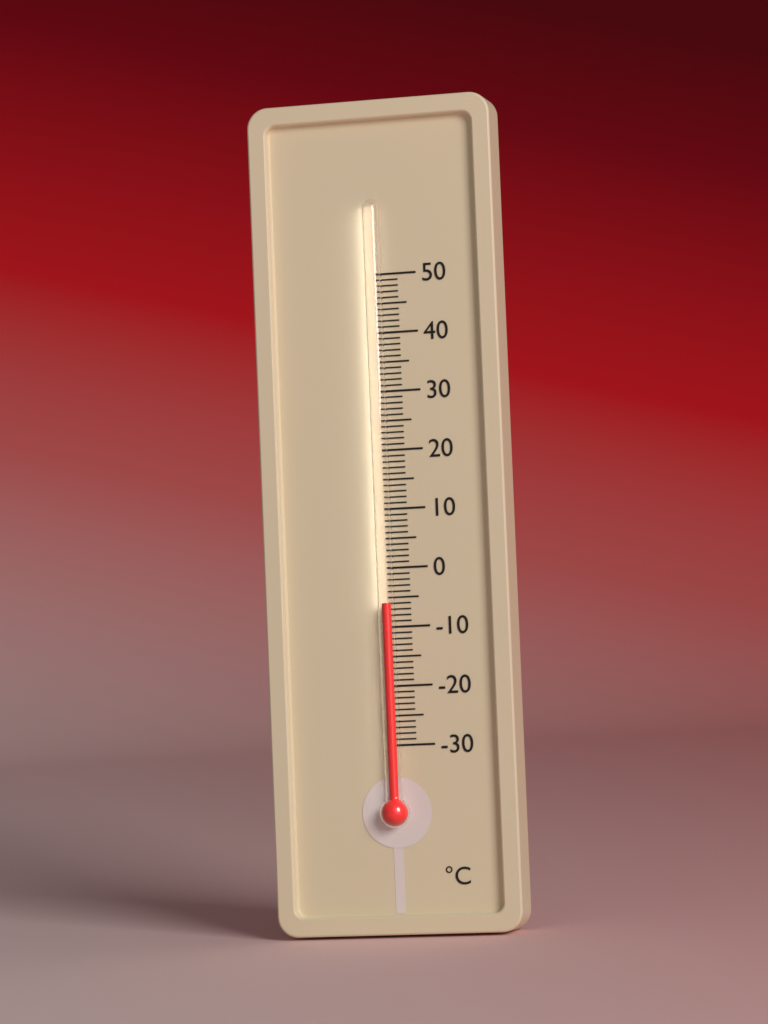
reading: -6 °C
